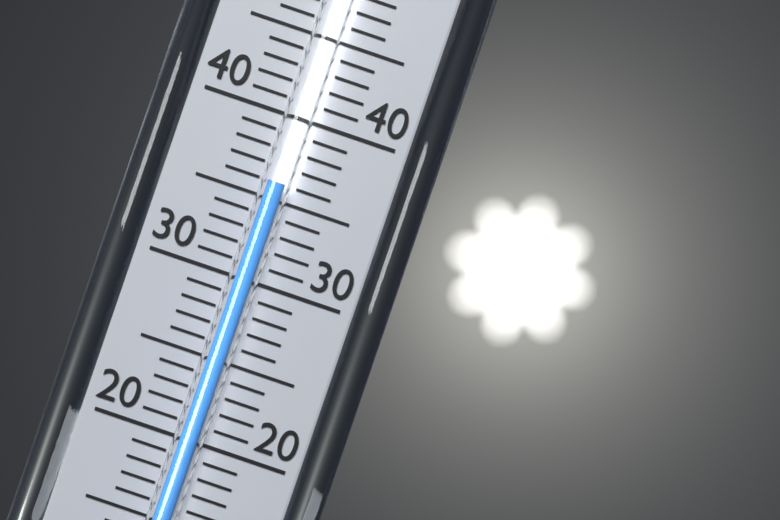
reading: 36 (no unit)
